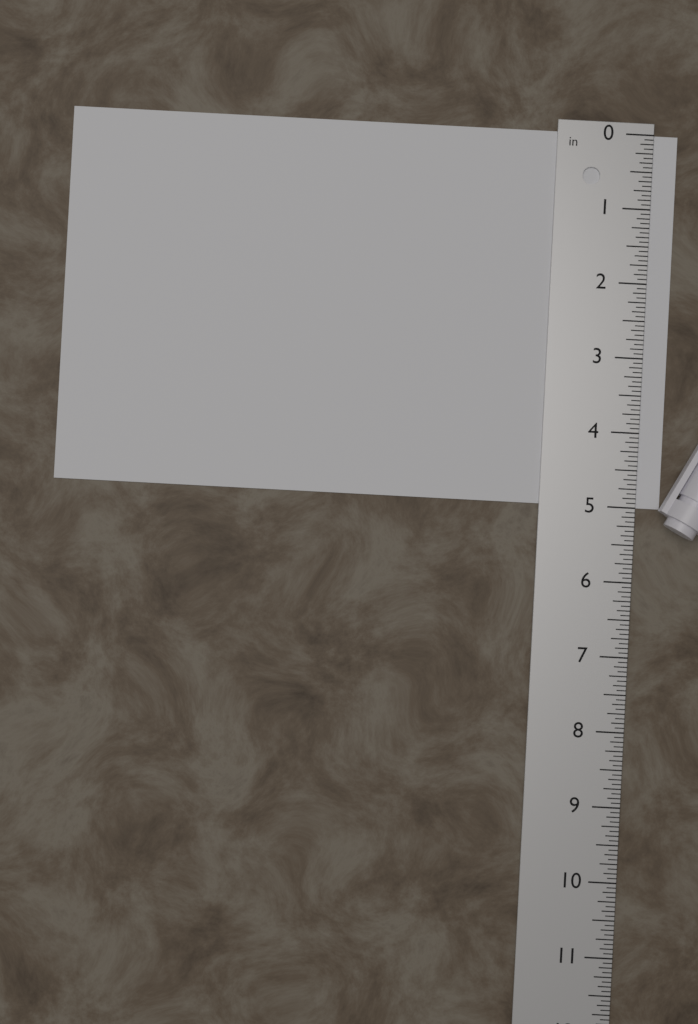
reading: 5.0000 in
